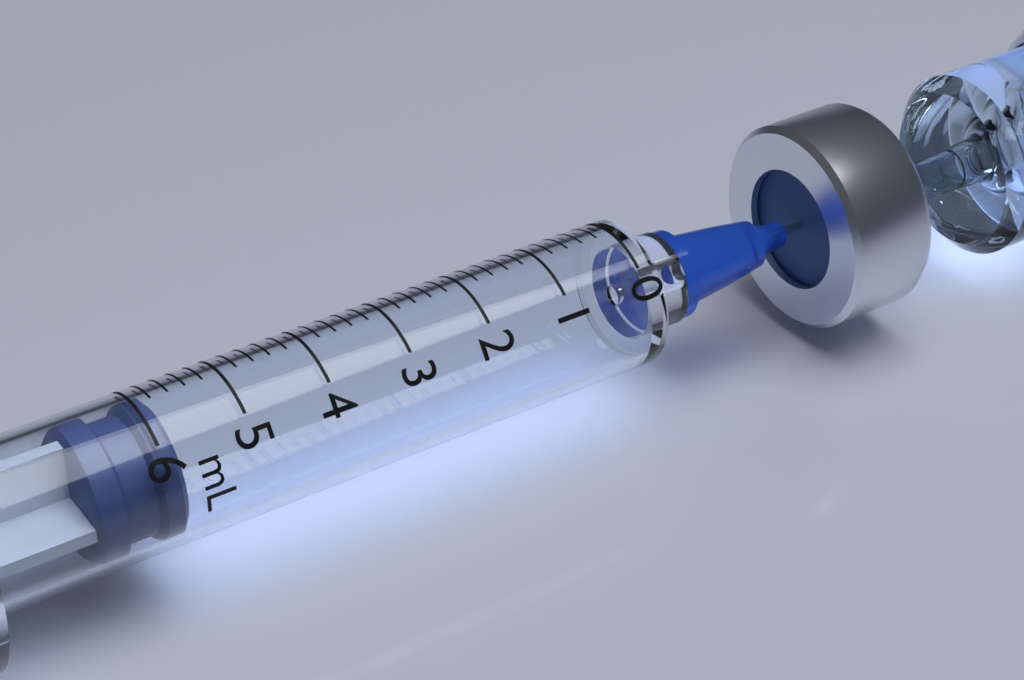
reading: 5.8 mL
